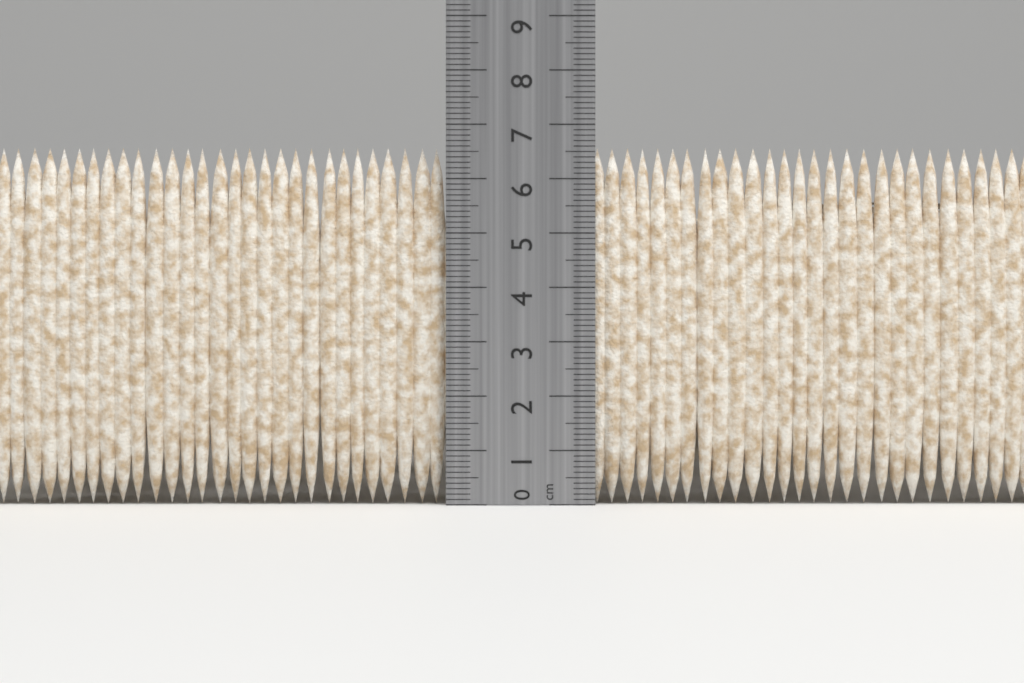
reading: 6.6 cm
